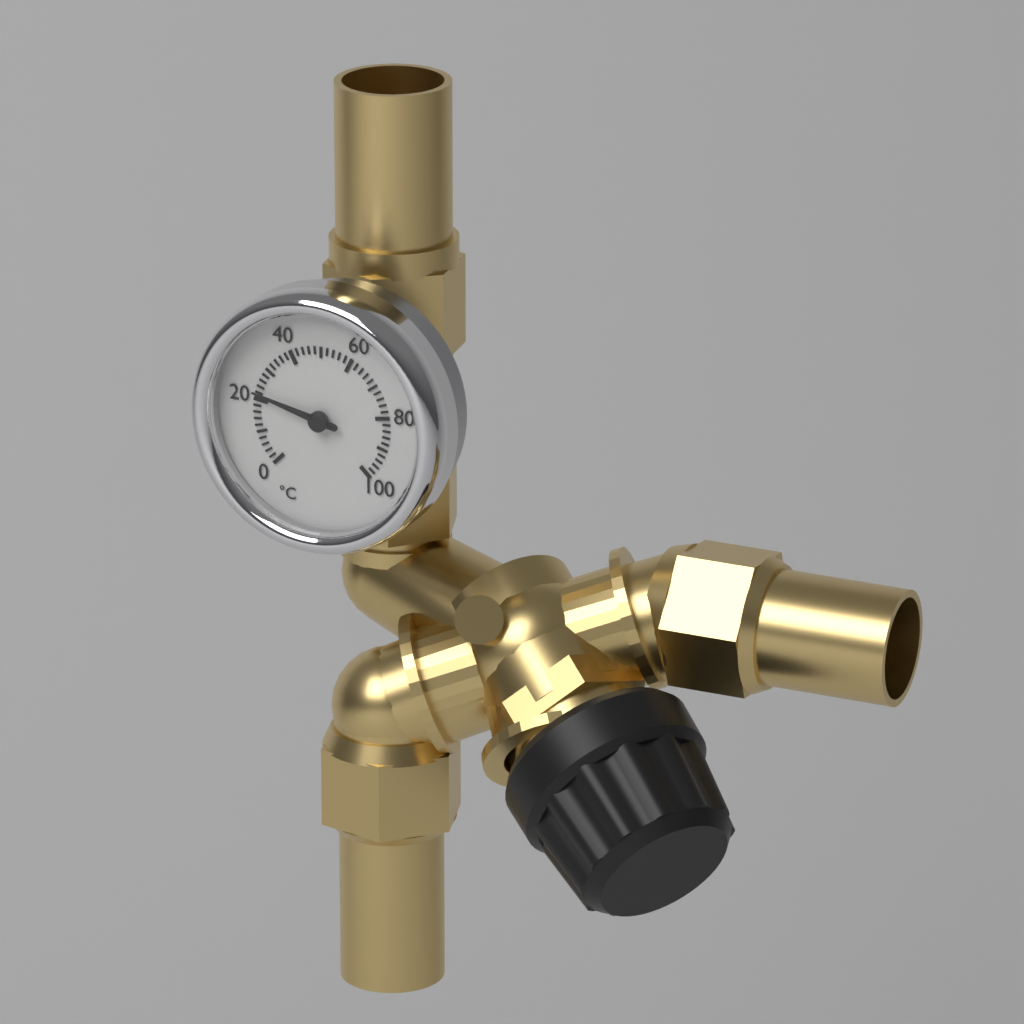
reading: 22 °C
